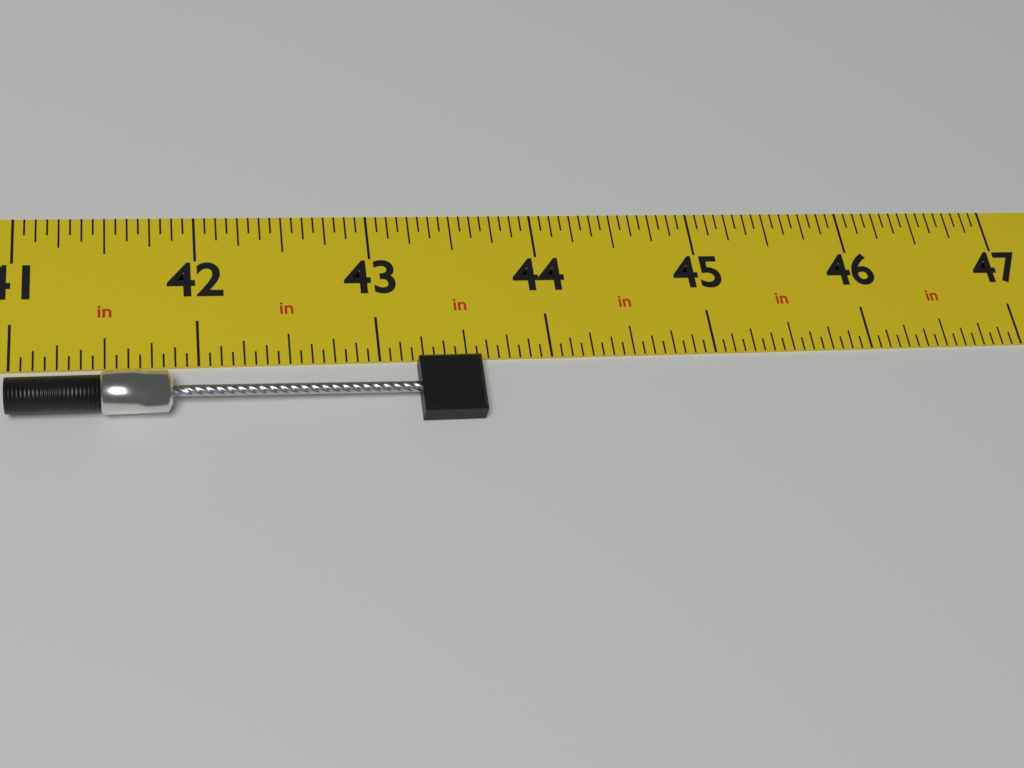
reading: 43.5625 in
